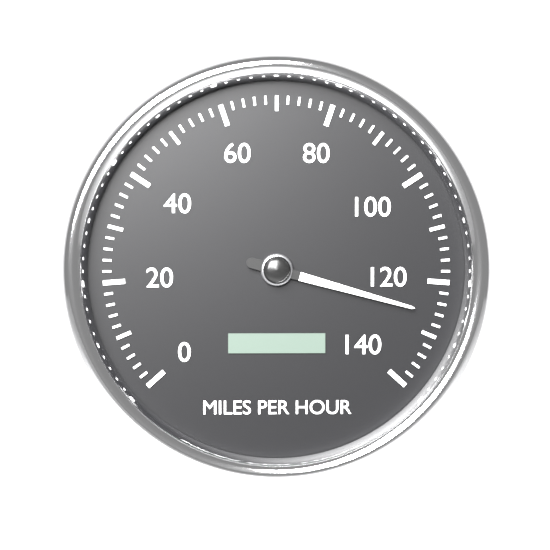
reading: 126 mph
